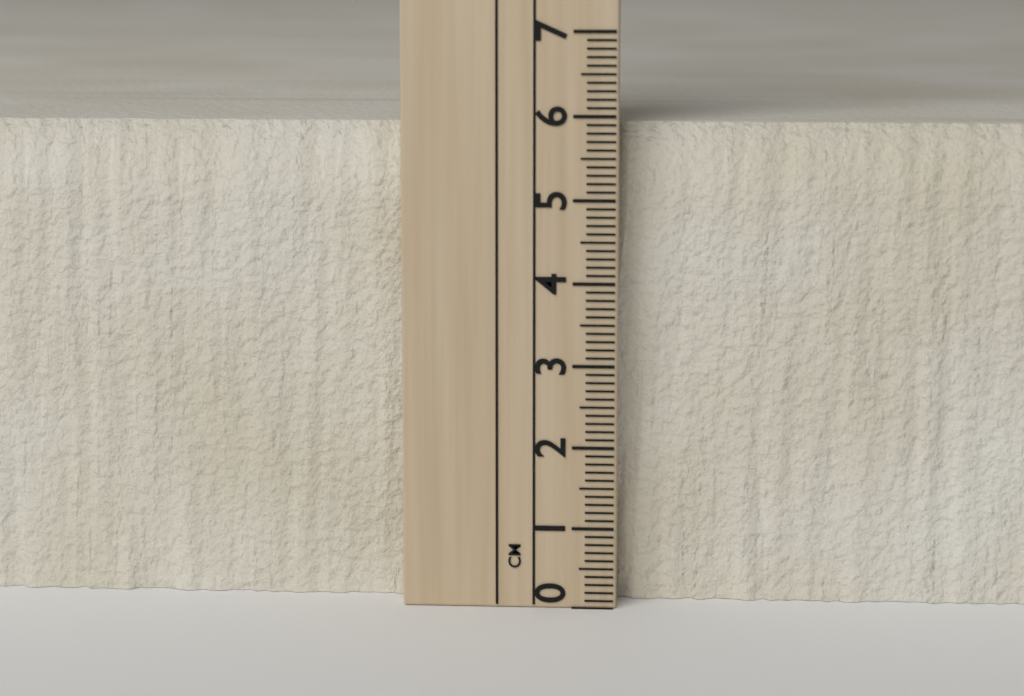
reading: 5.9 cm
